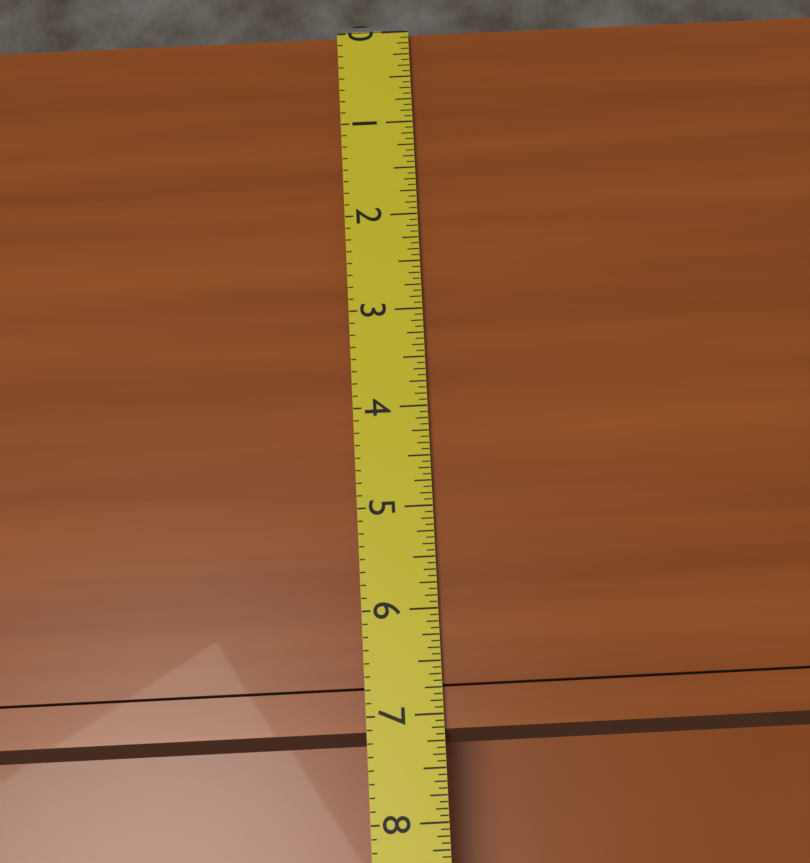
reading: 7.3125 (no unit)
